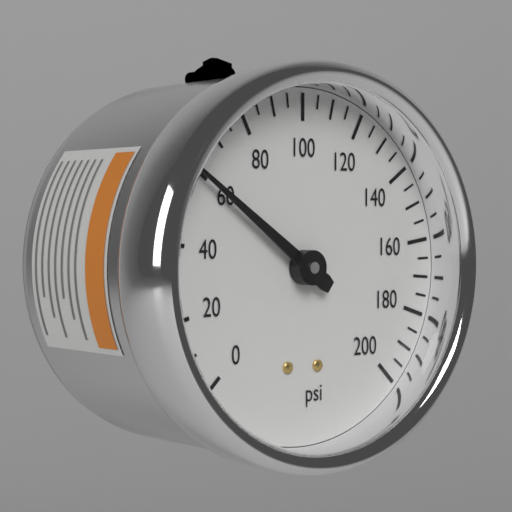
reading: 60 psi
